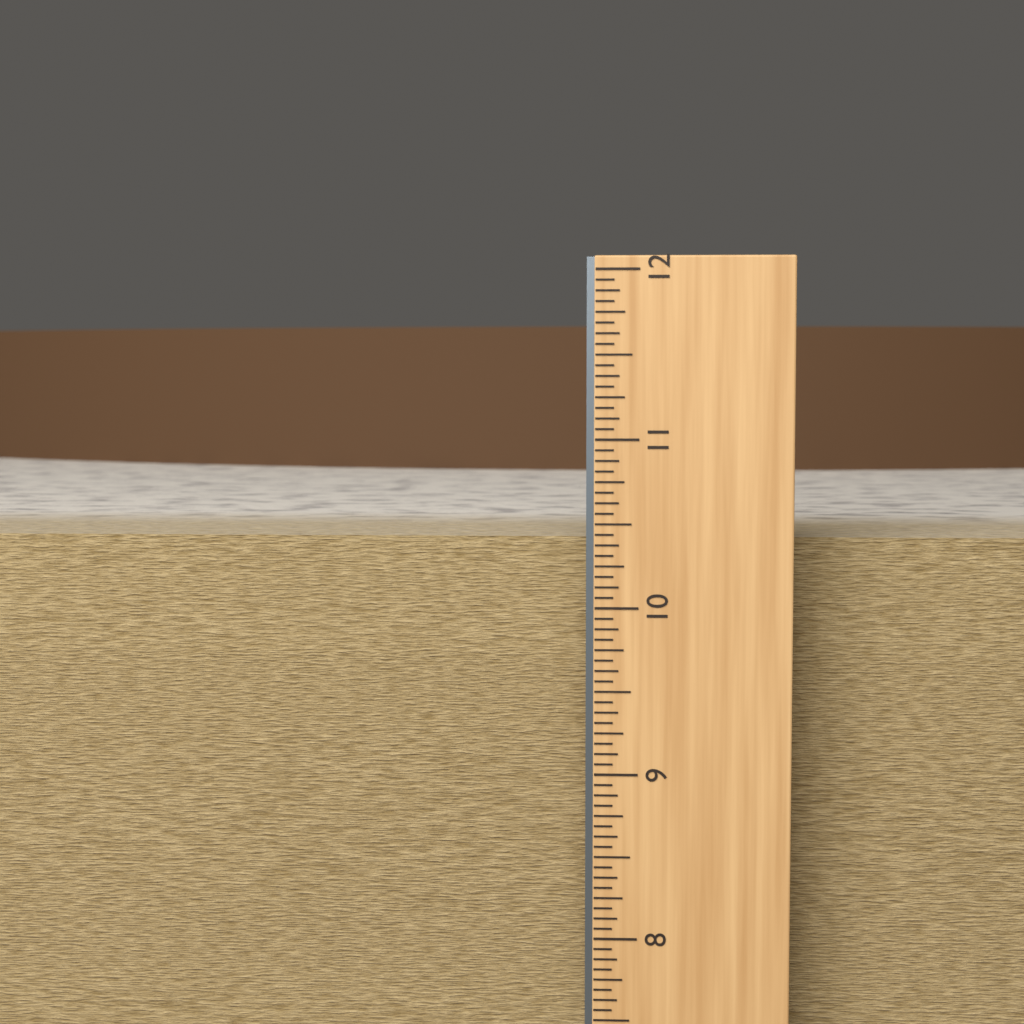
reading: 10.3750 in
